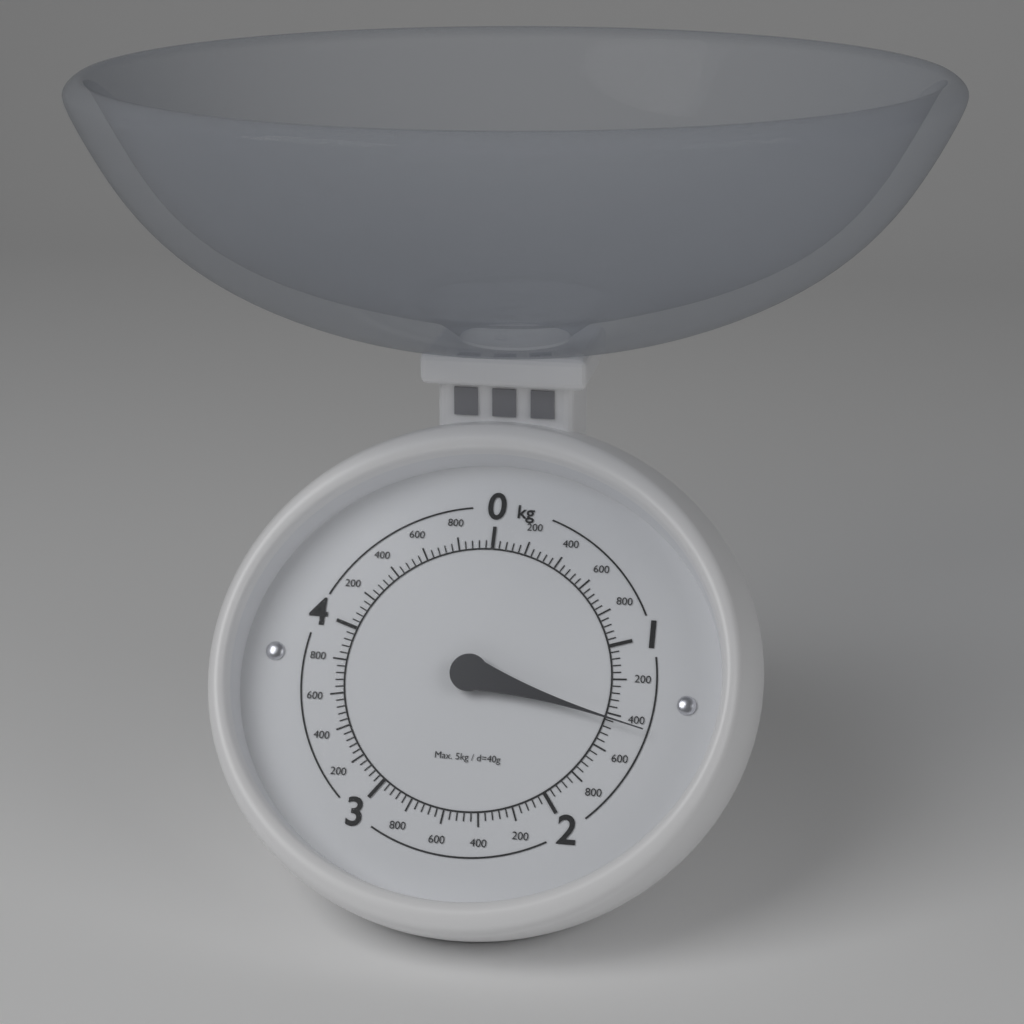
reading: 1.44 kg
